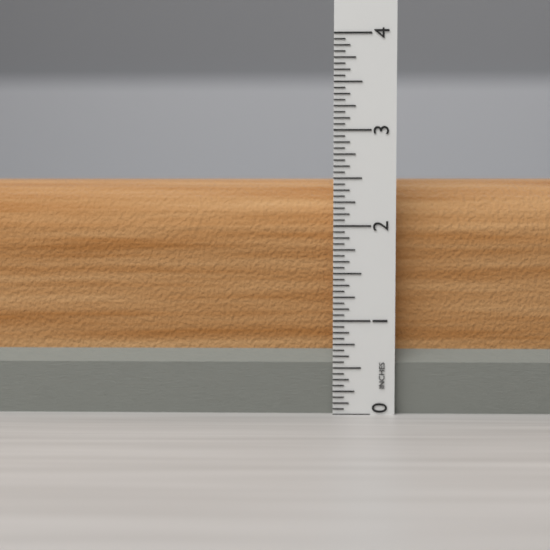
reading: 2.5000 in
